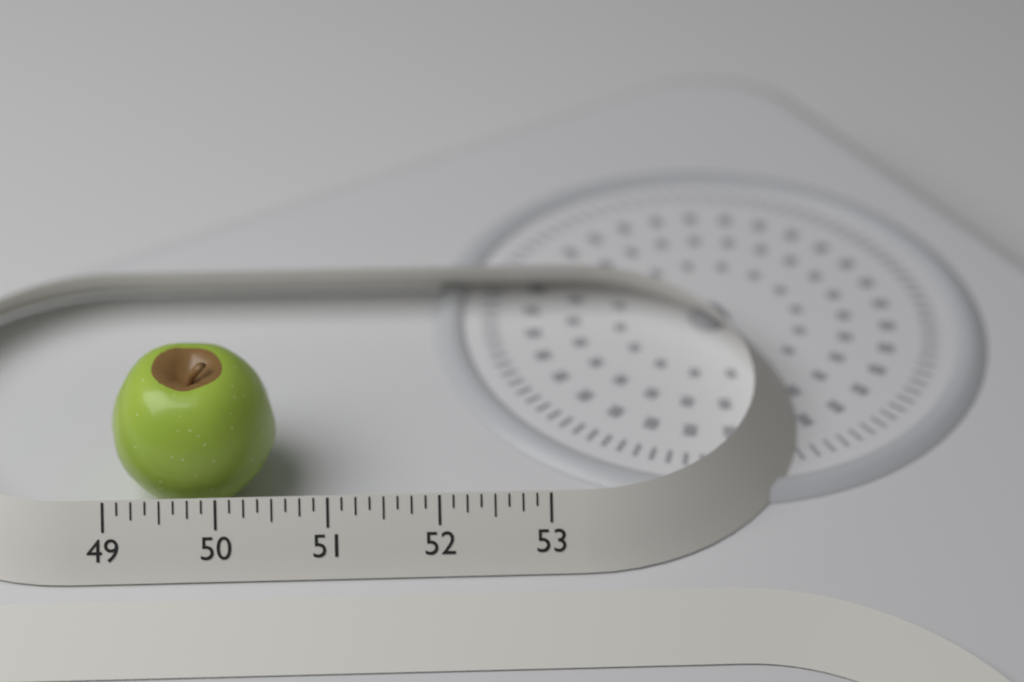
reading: 50.500 (no unit)
